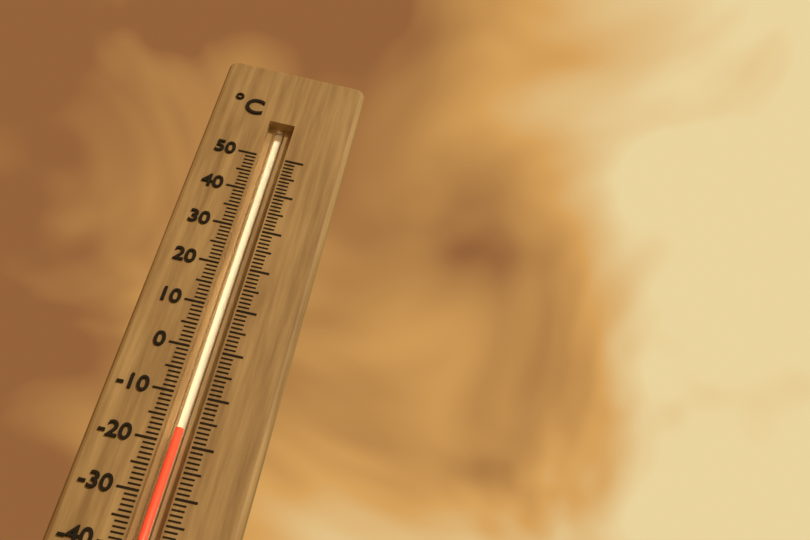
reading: -17 °C
